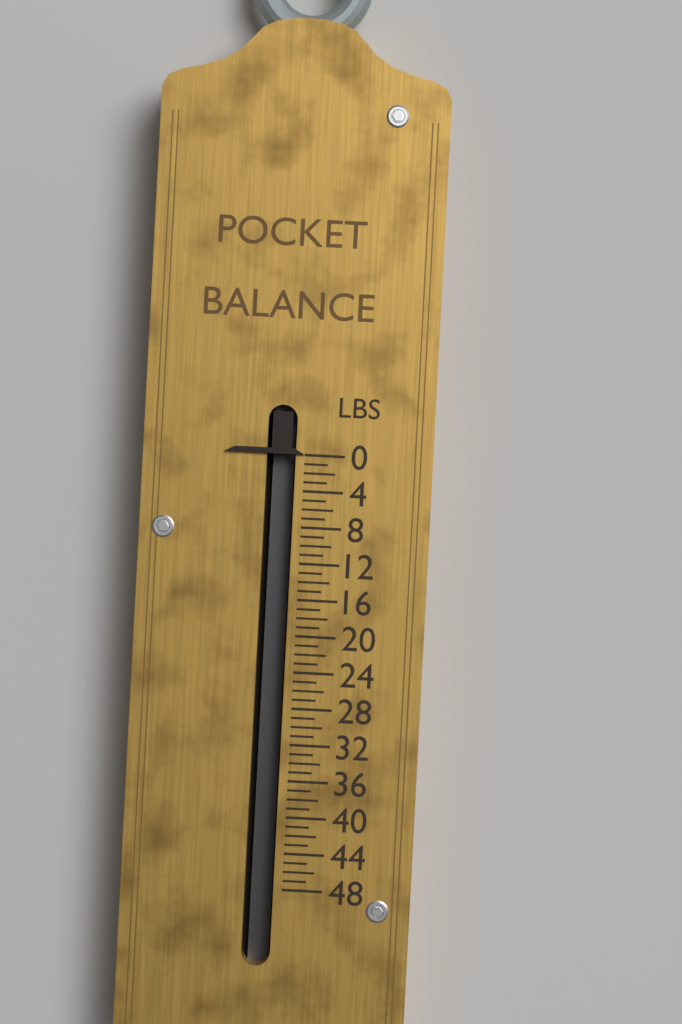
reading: 0 lbs
